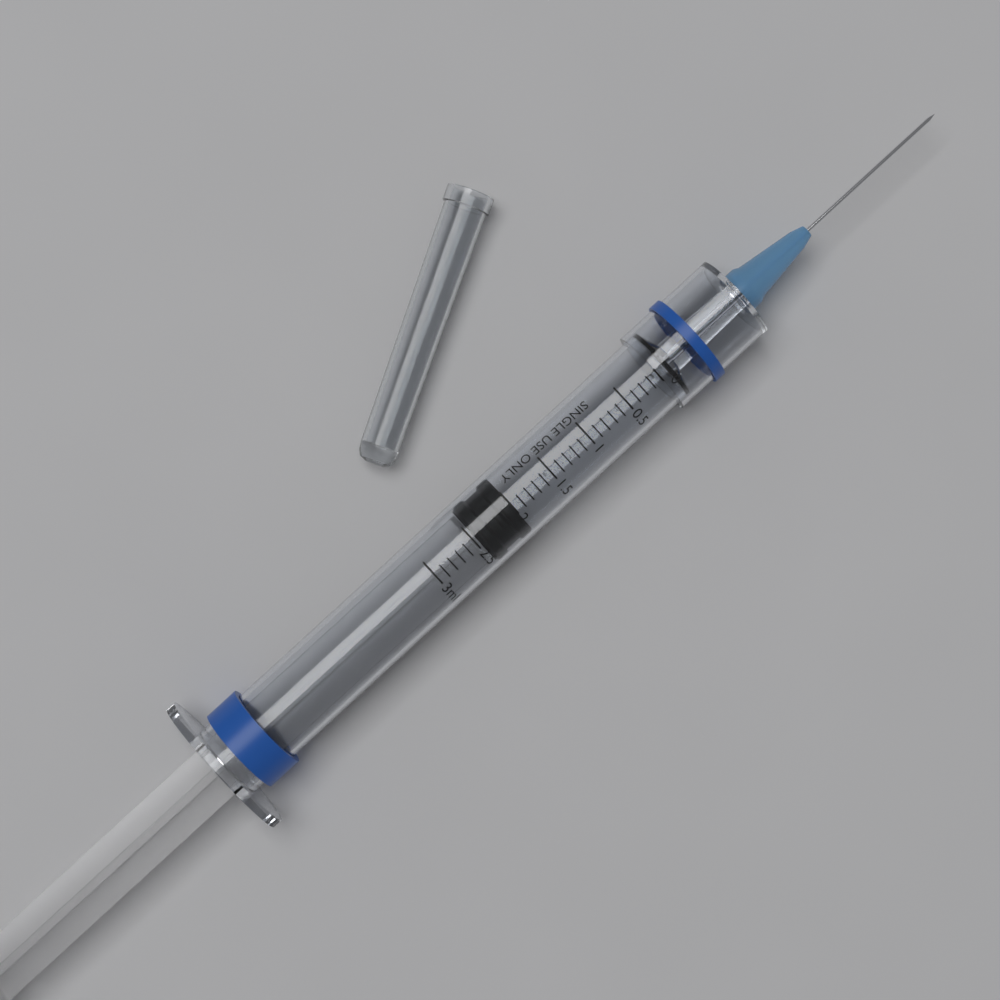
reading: 2.0 ml
